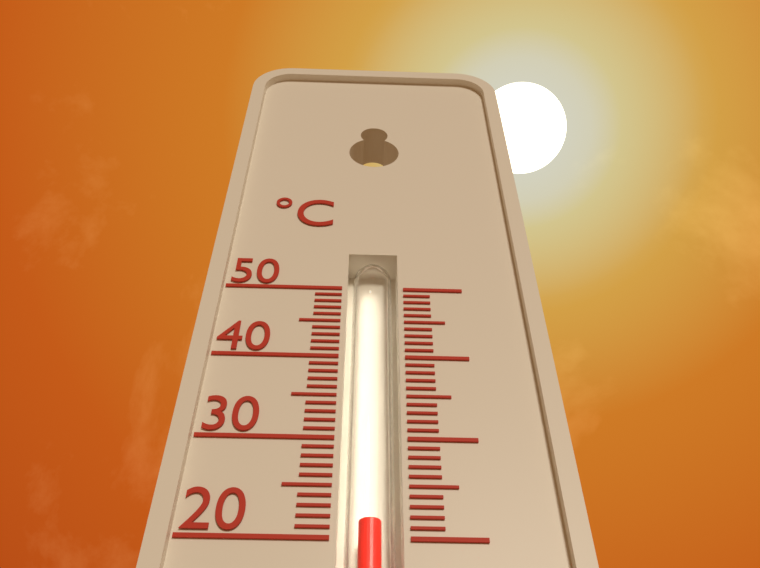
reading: 22 °C
